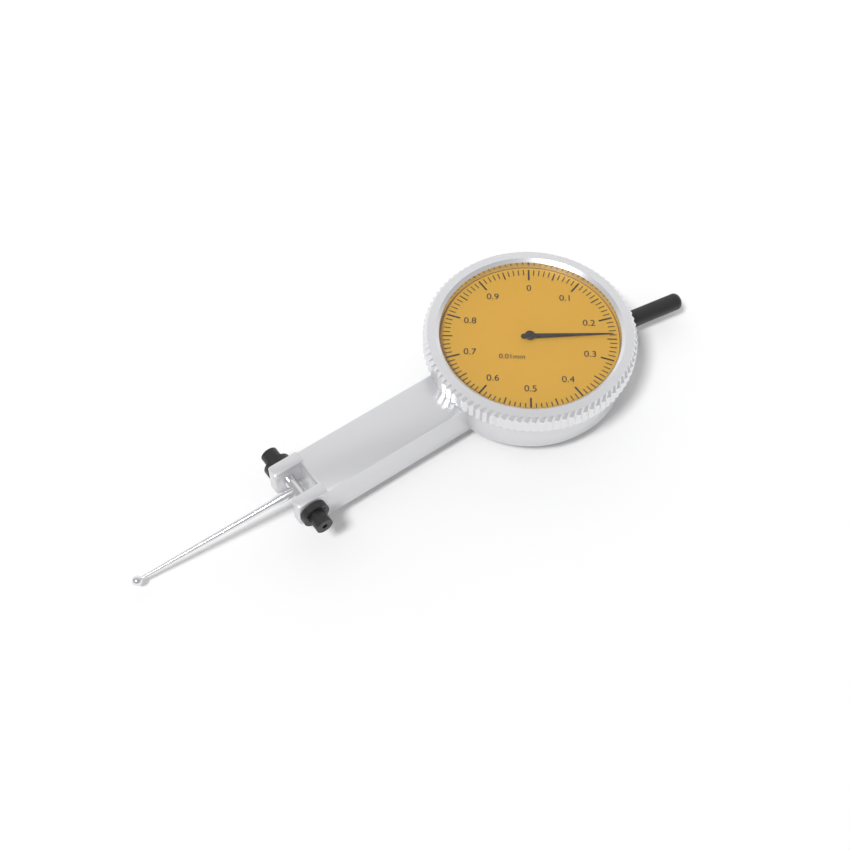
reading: 0.24 mm
